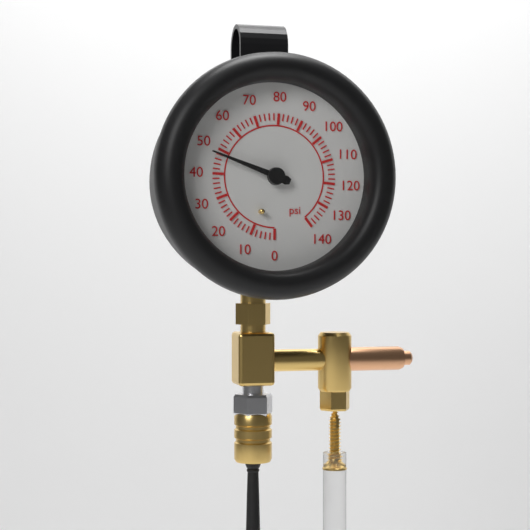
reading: 48 psi
